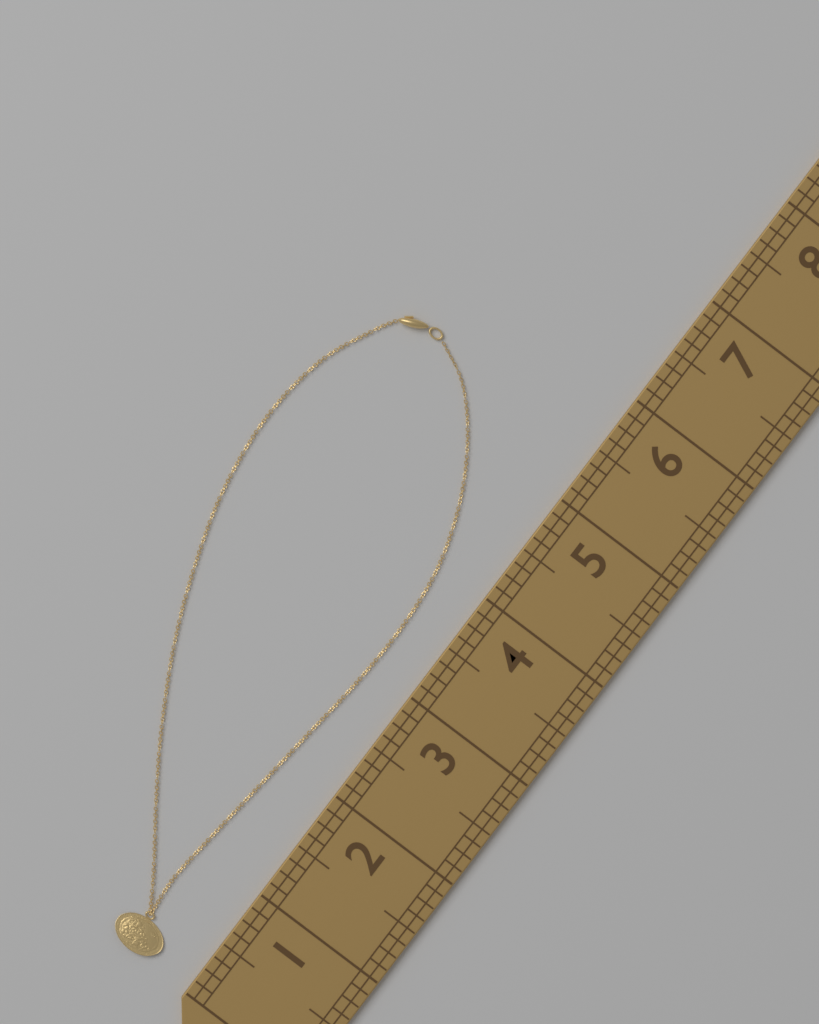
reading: 5.500 (no unit)
